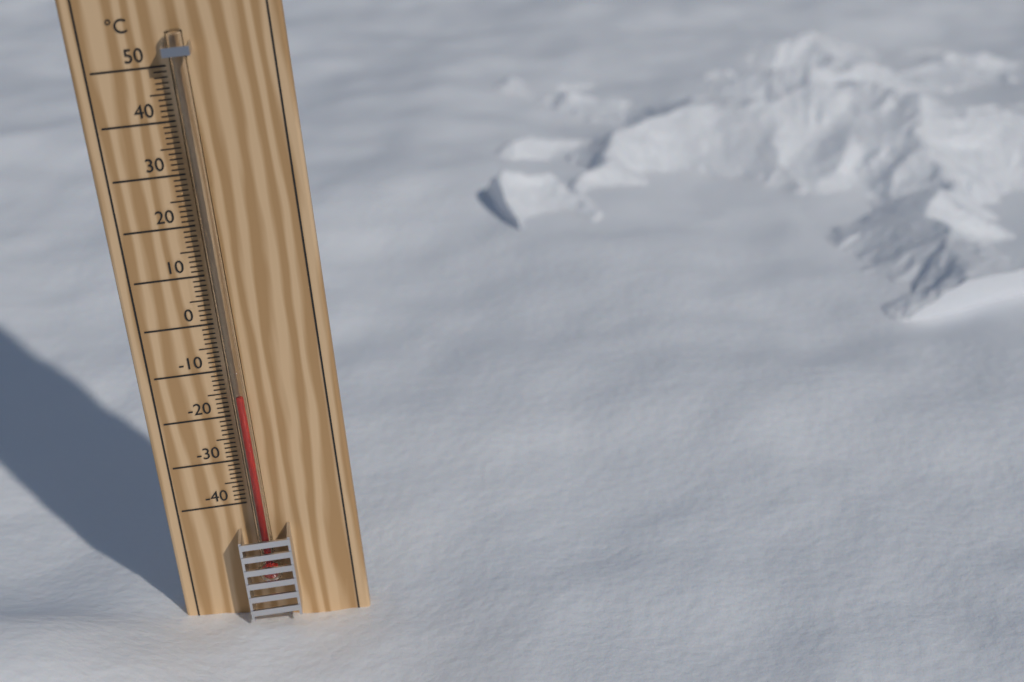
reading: -15 °C
